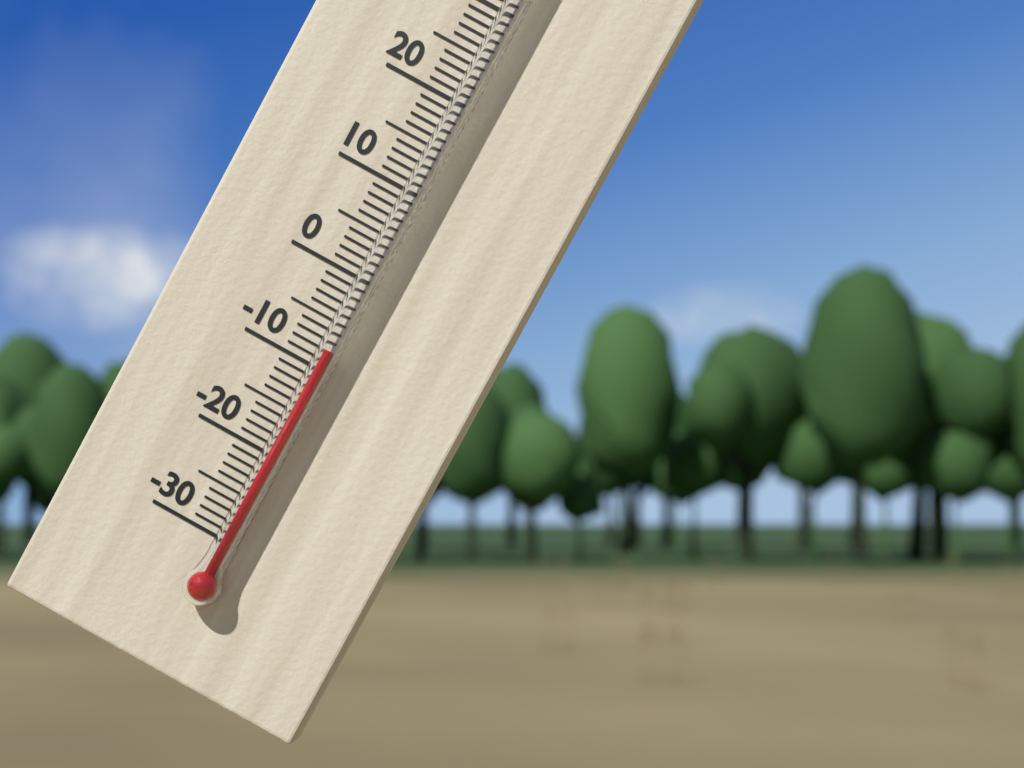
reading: -8 °C
